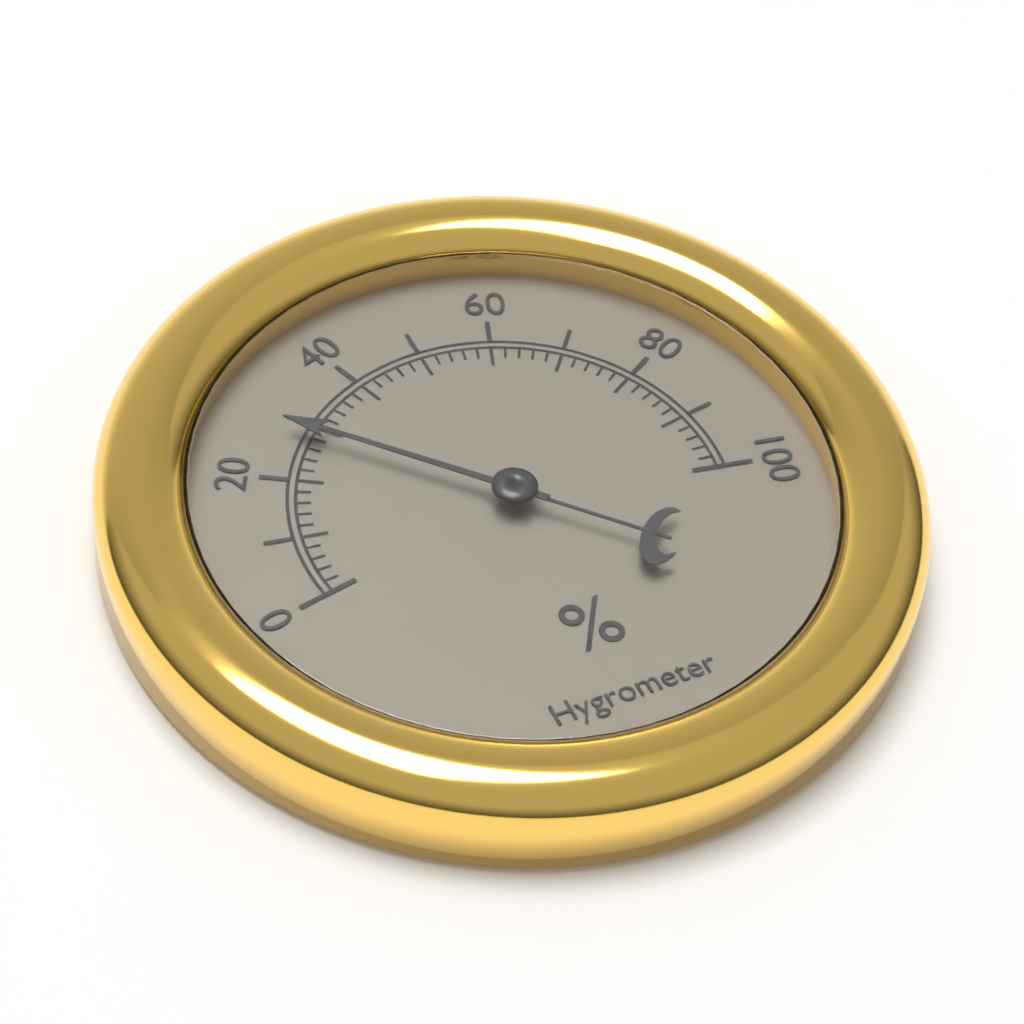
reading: 28 %
